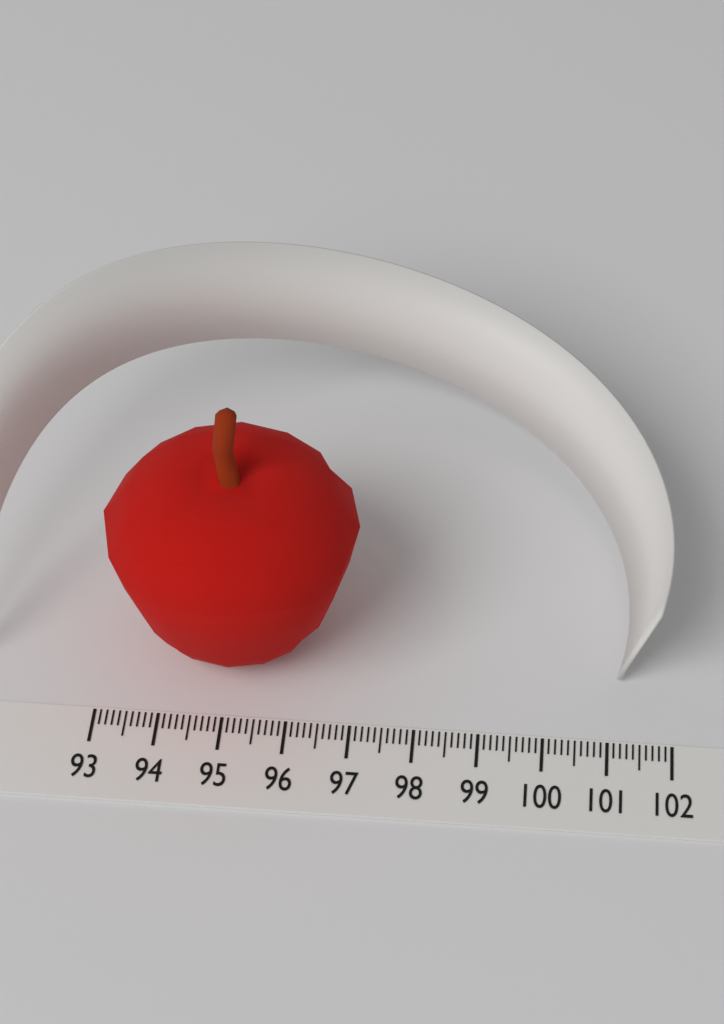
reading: 97.0 (no unit)
